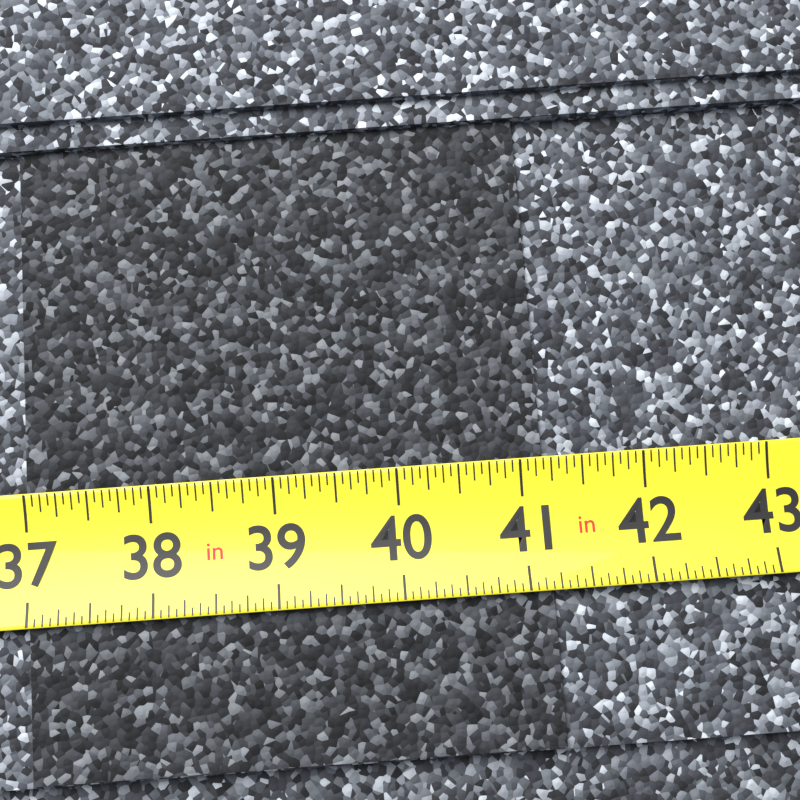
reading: 41.1875 in
